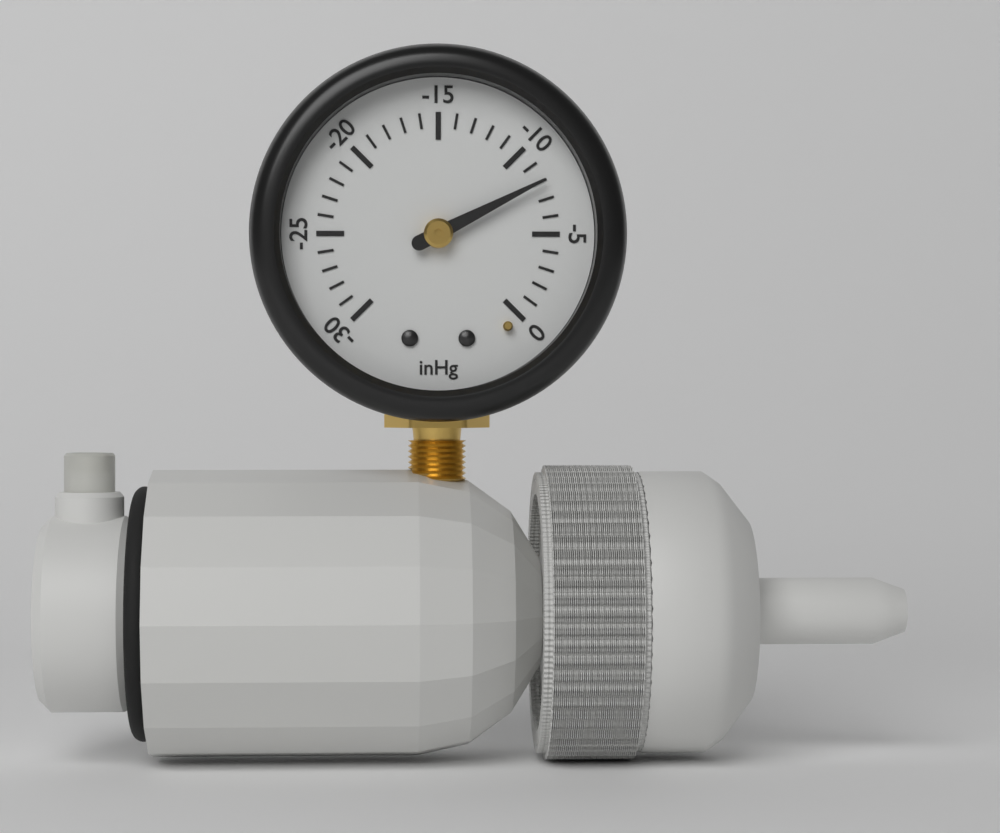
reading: -8 inHg
